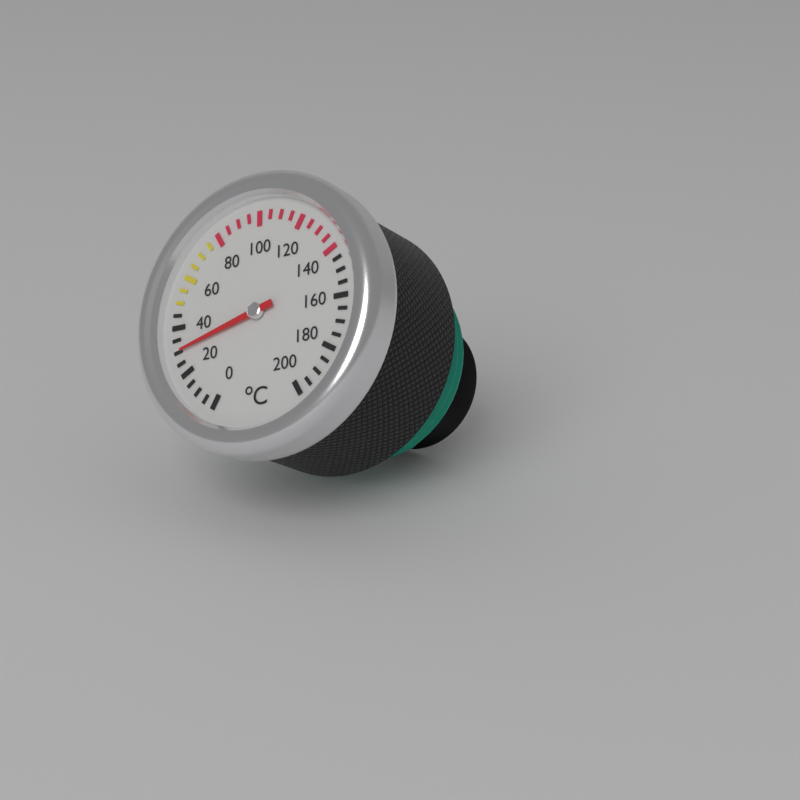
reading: 30 °C
